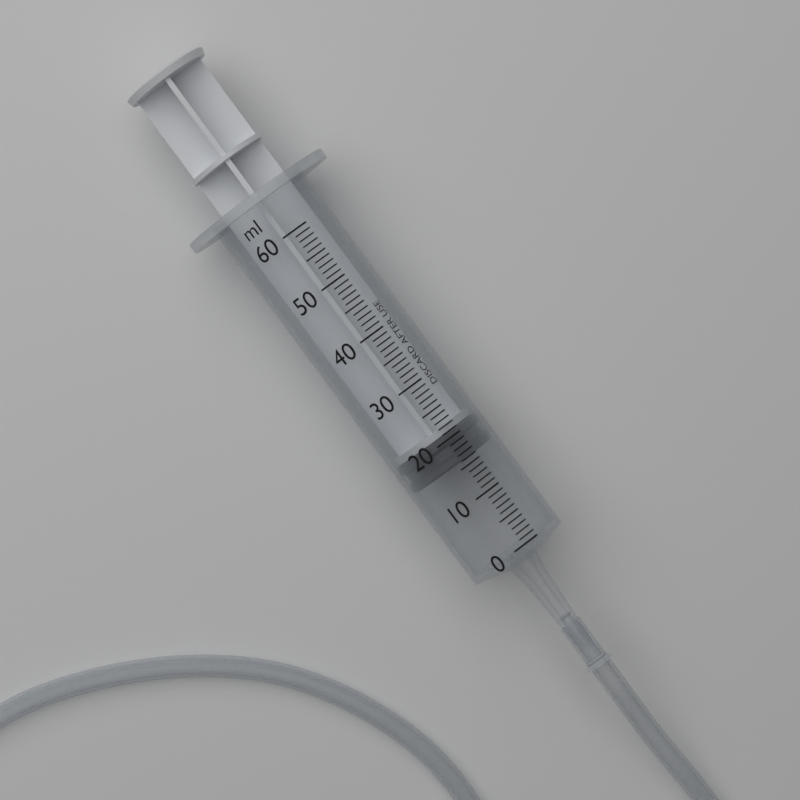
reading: 16 ml
